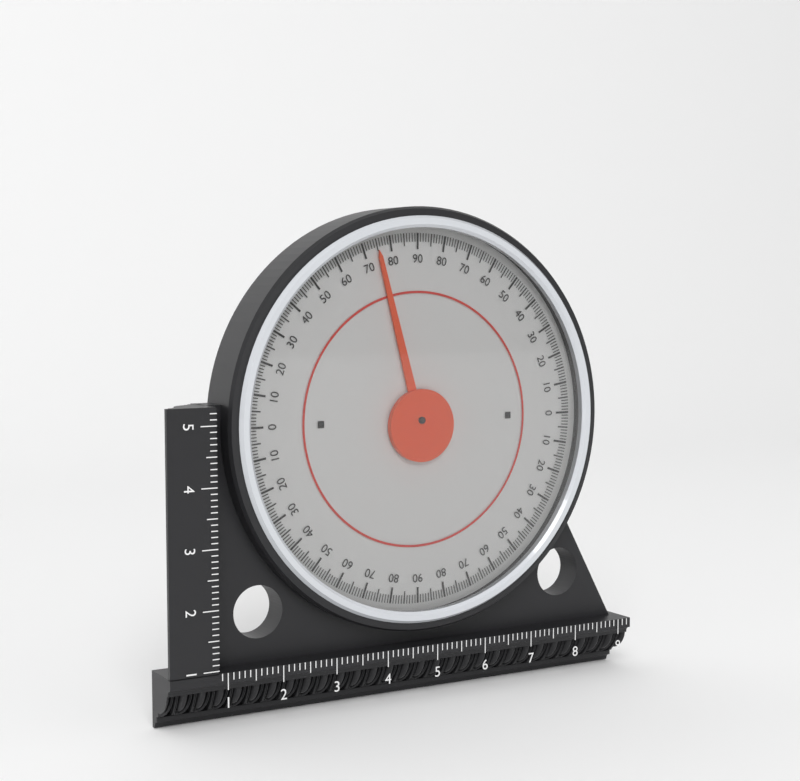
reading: 75 (no unit)
